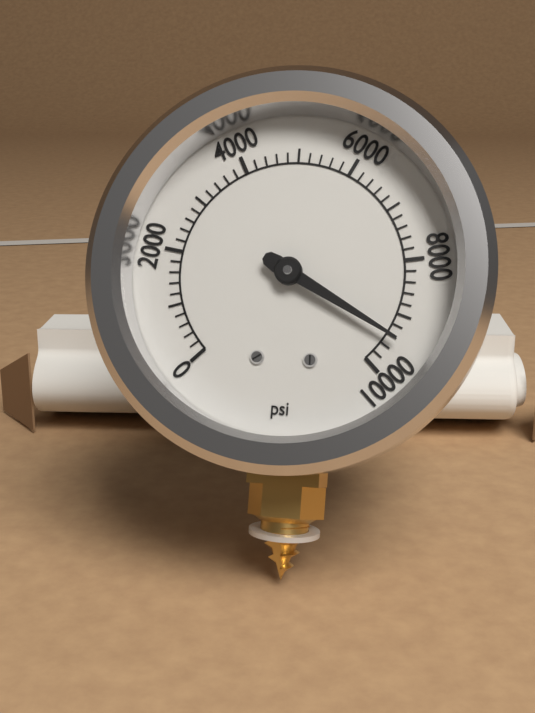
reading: 9400 psi
